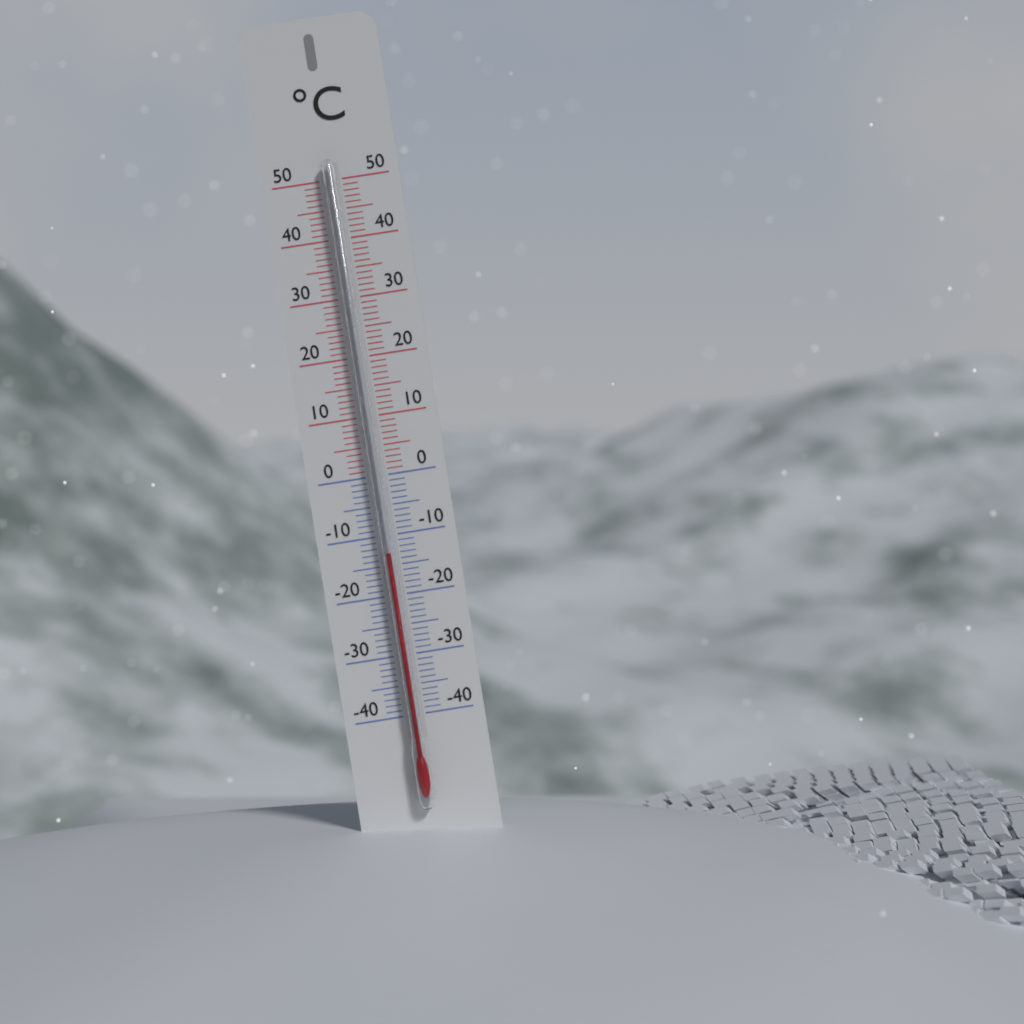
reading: -13 °C
